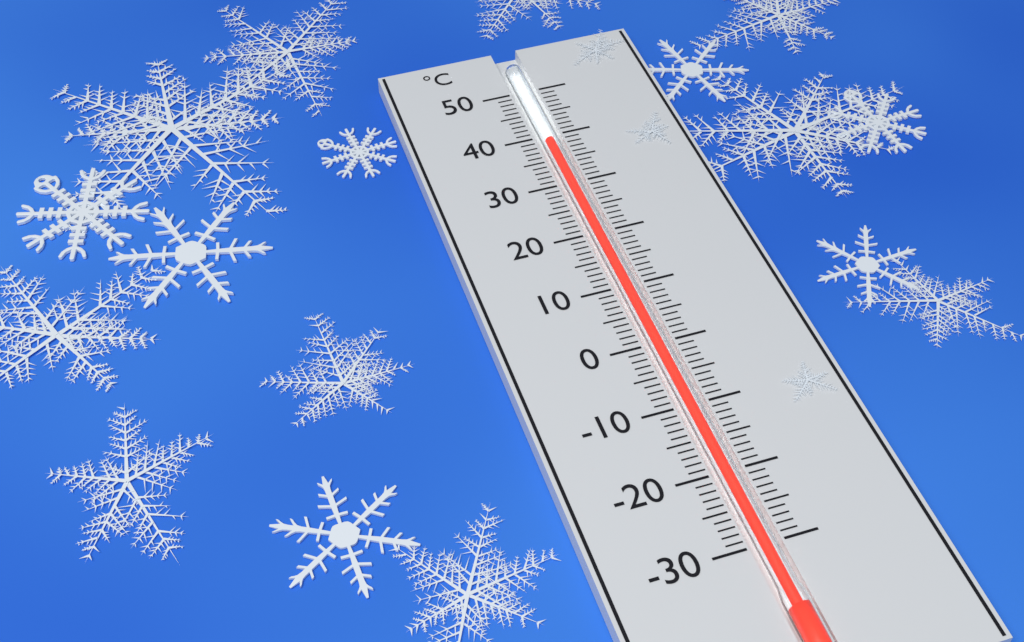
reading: 39 °C
